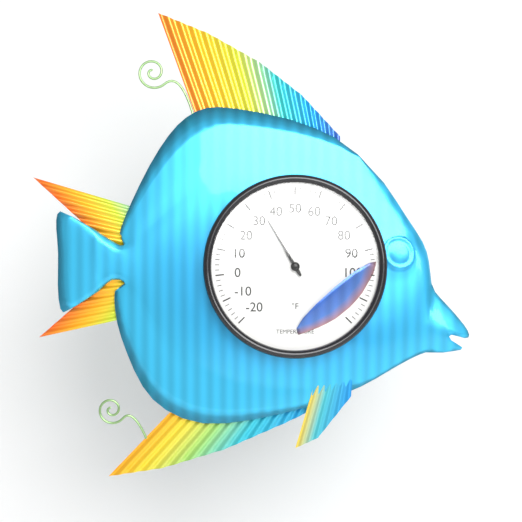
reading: 34 °F
